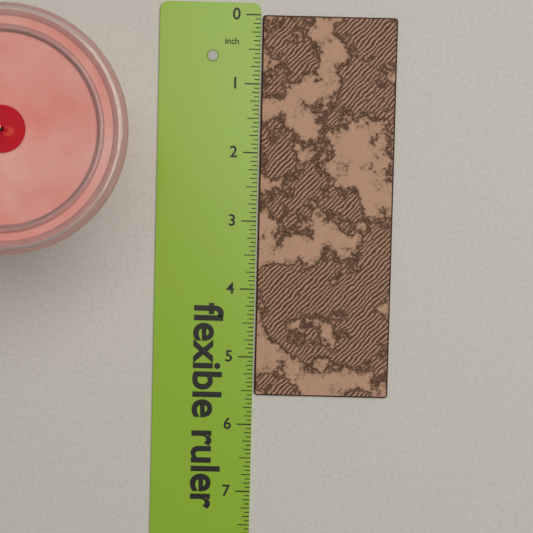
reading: 5.5625 in
